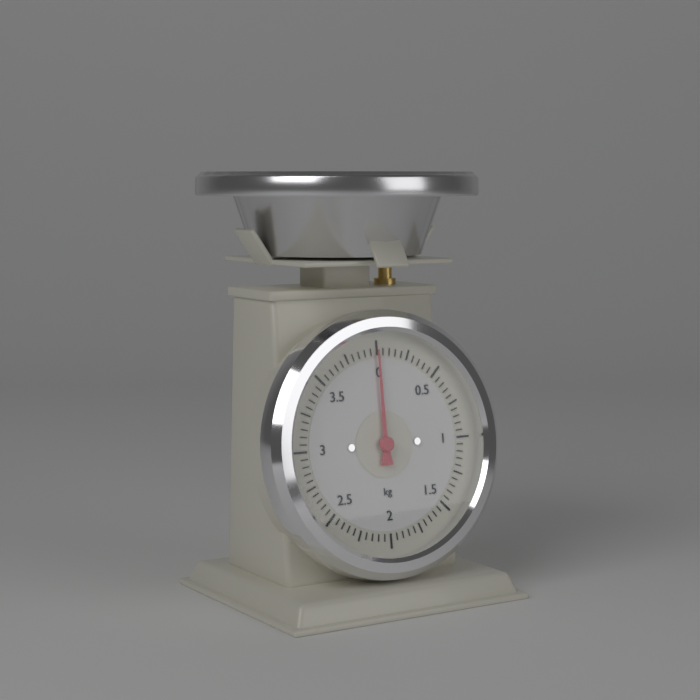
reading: 0.00 kg
